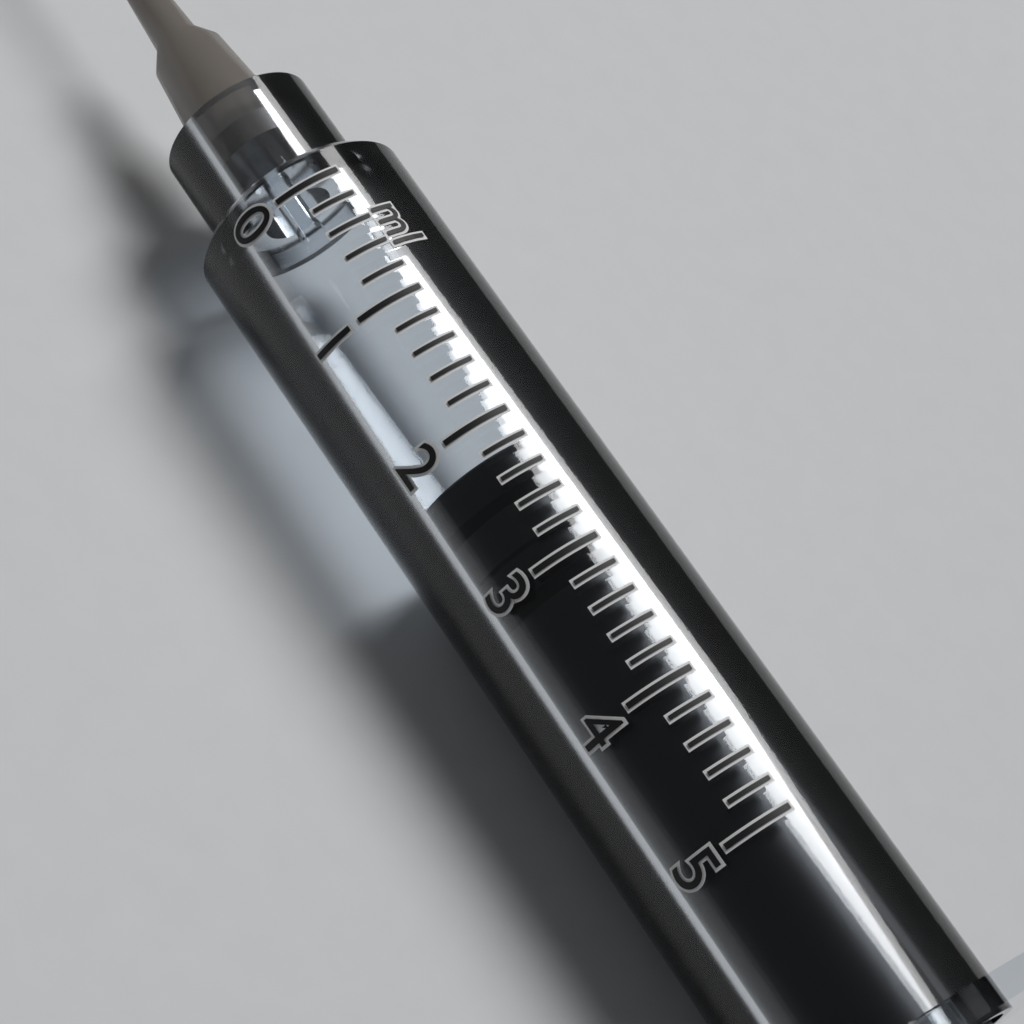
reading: 2.2 ml
